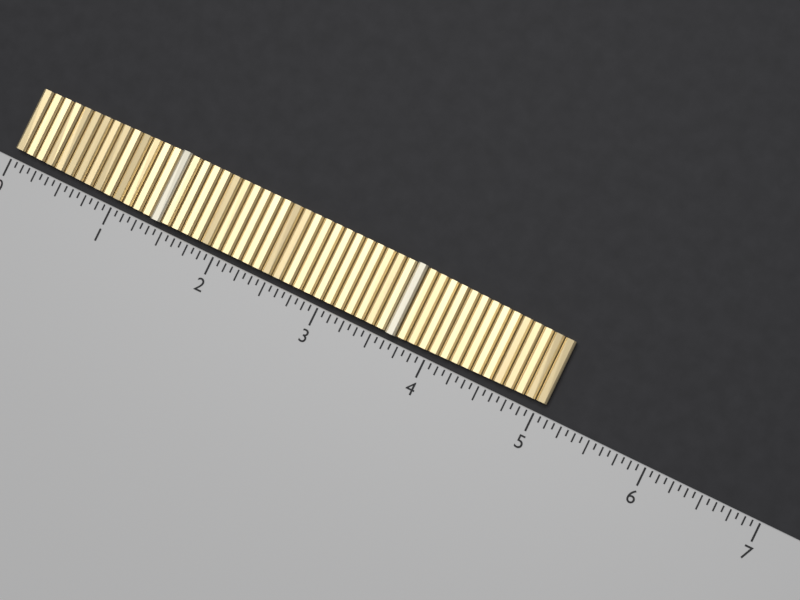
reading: 5.0625 (no unit)
